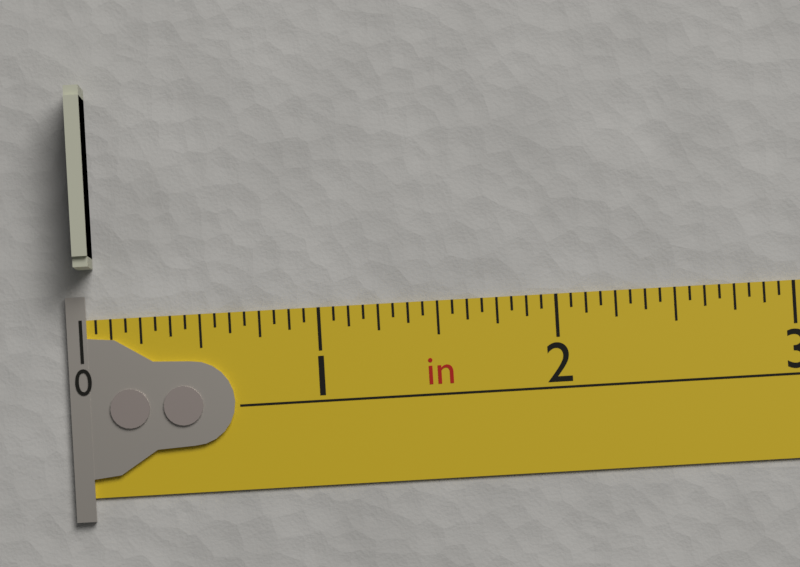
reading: 0.0625 in
